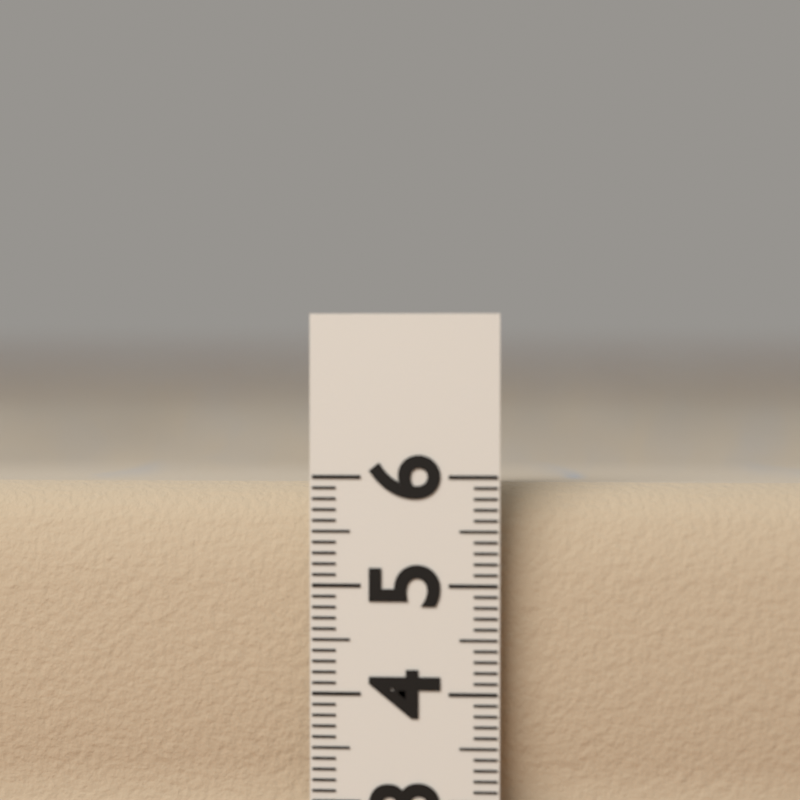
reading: 5.9 (no unit)
